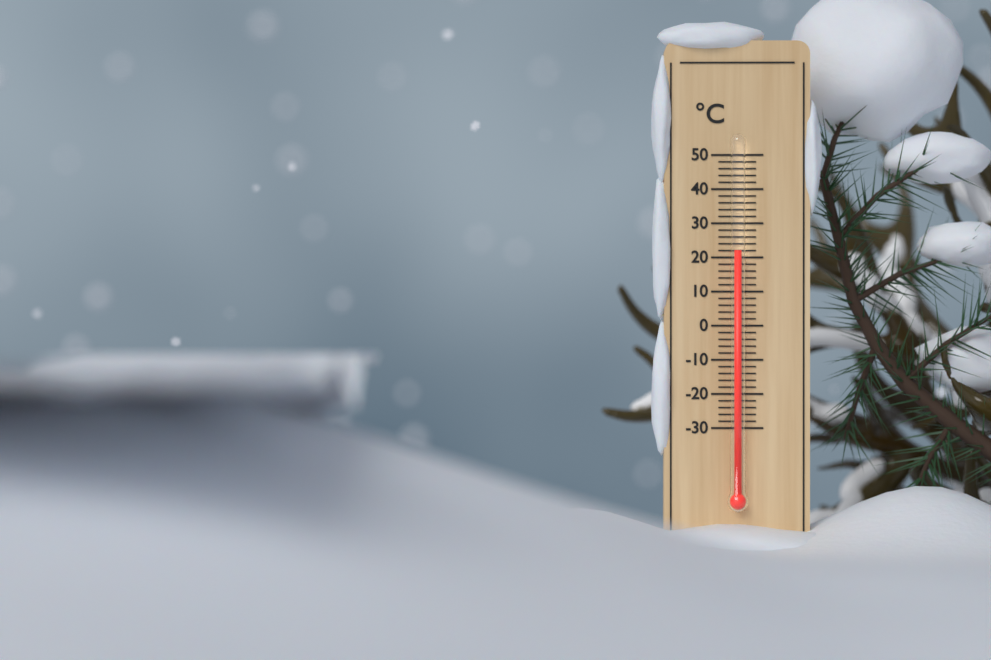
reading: 22 °C
